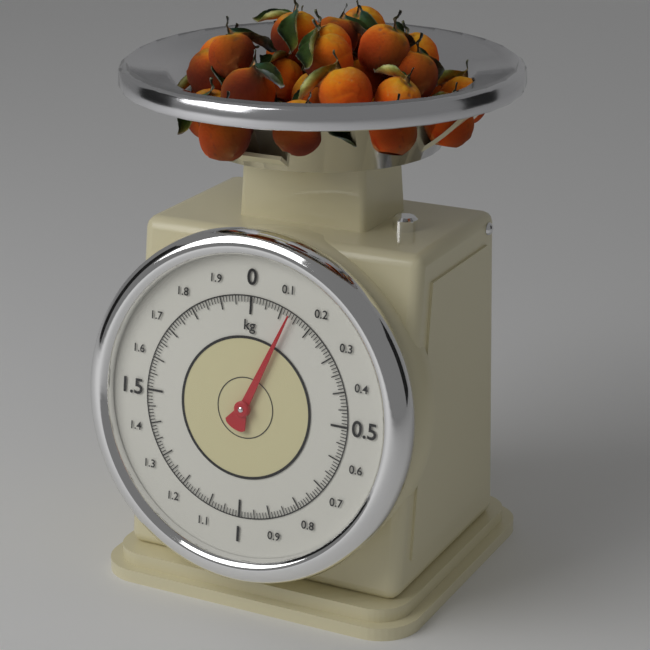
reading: 0.13 kg
